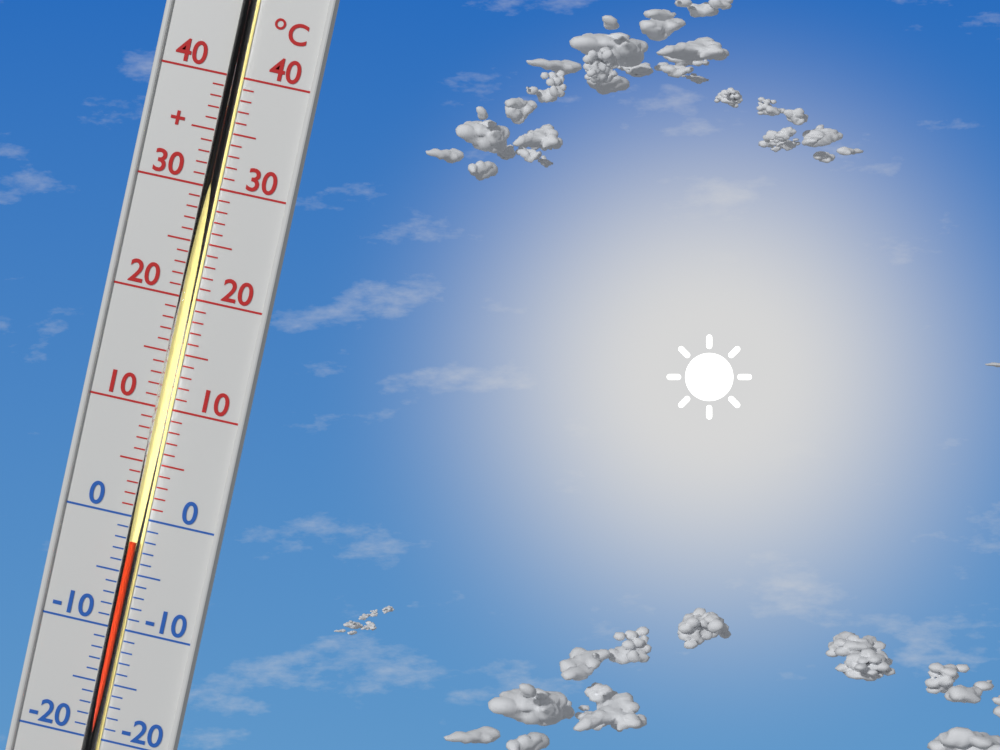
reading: -2 °C
